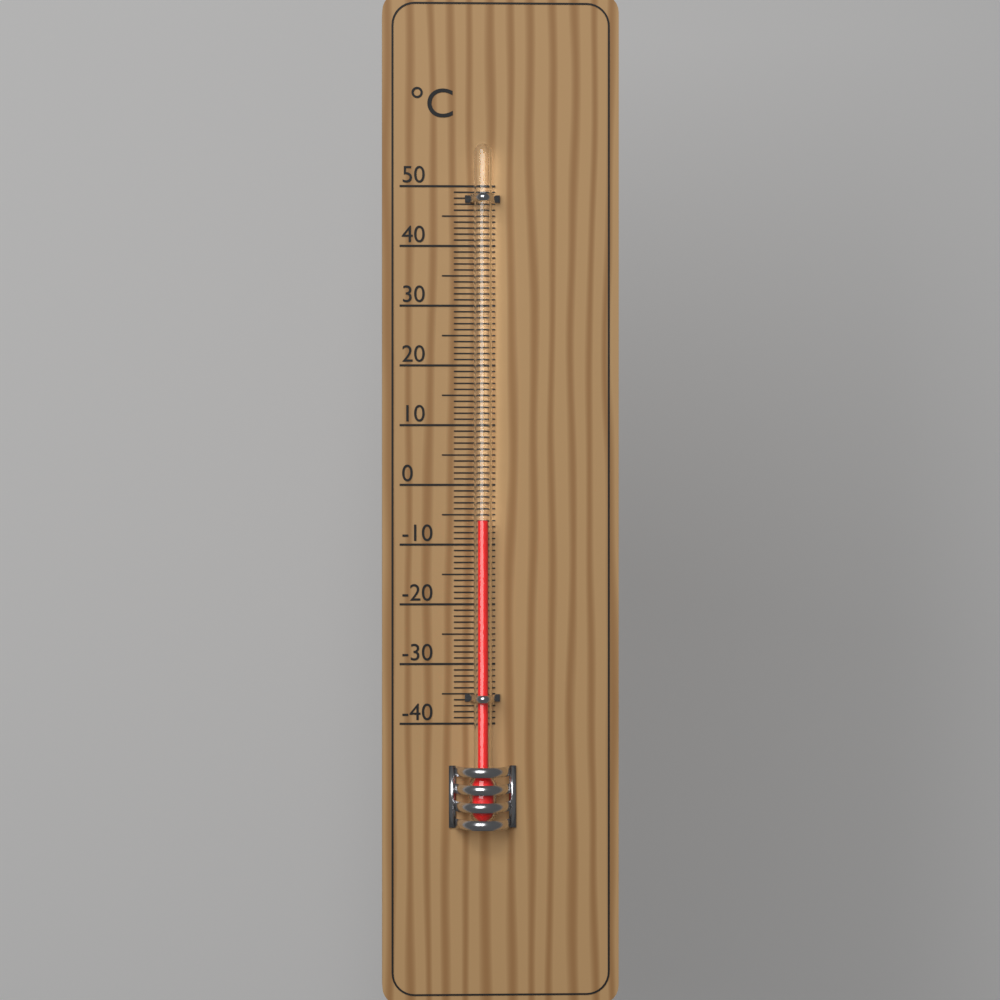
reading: -6 °C
